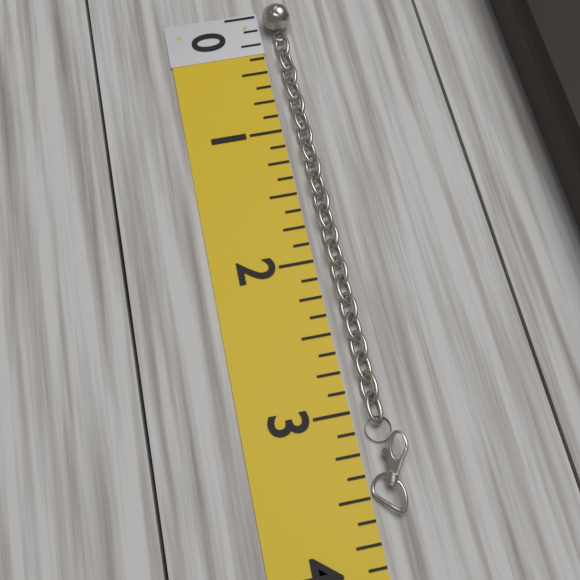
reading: 3.625 (no unit)
